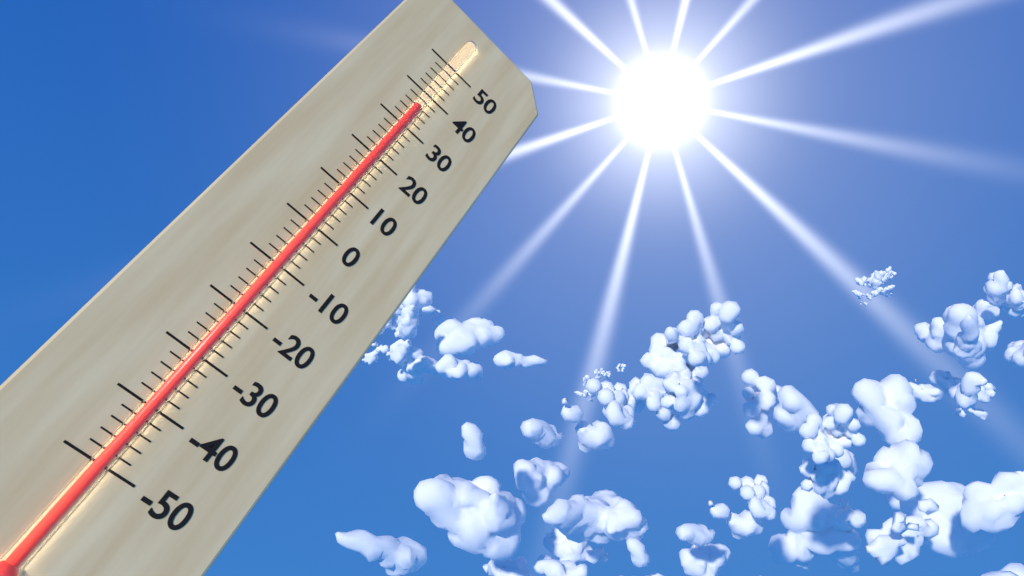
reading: 36 (no unit)
